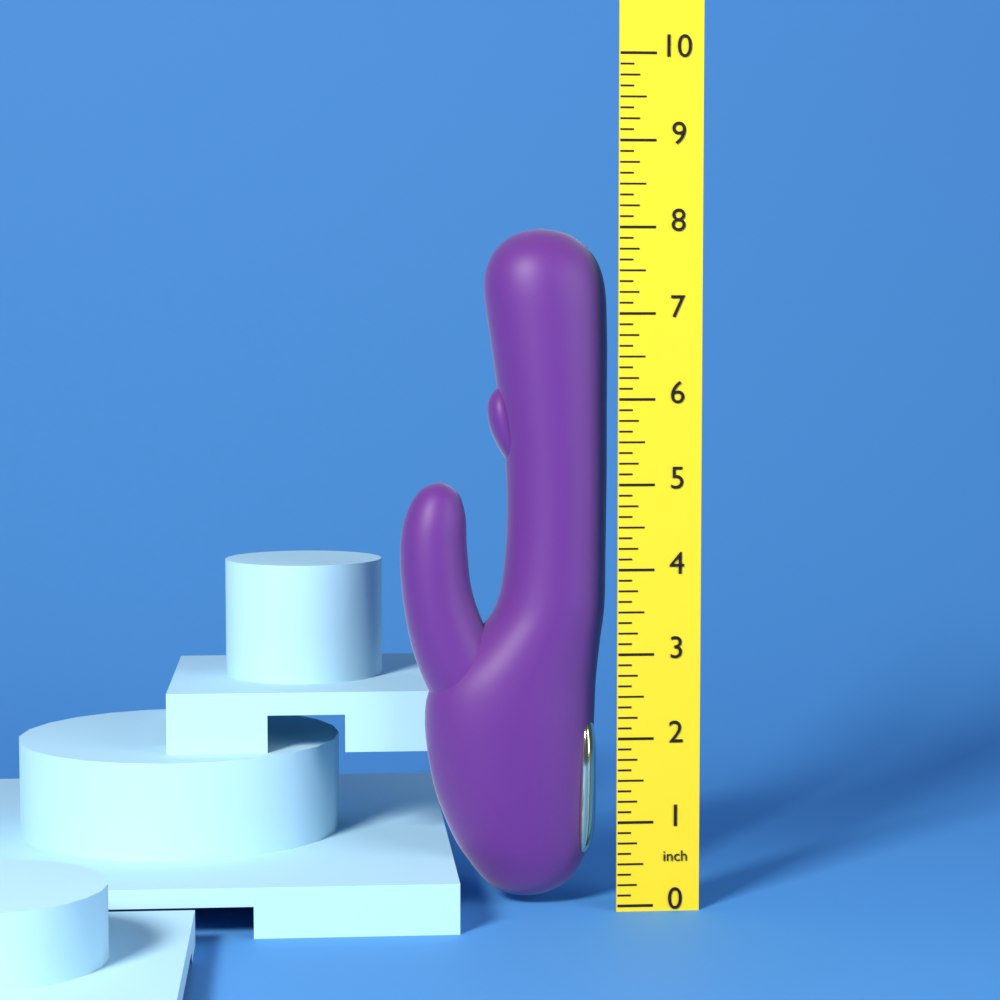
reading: 8.000 inch
